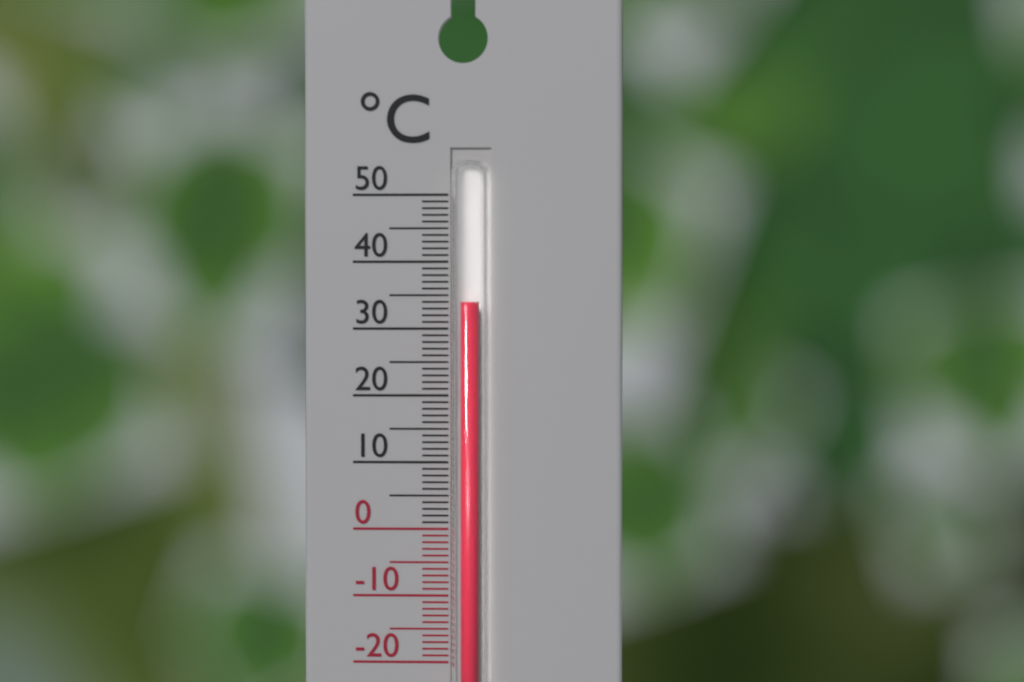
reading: 34 °C
